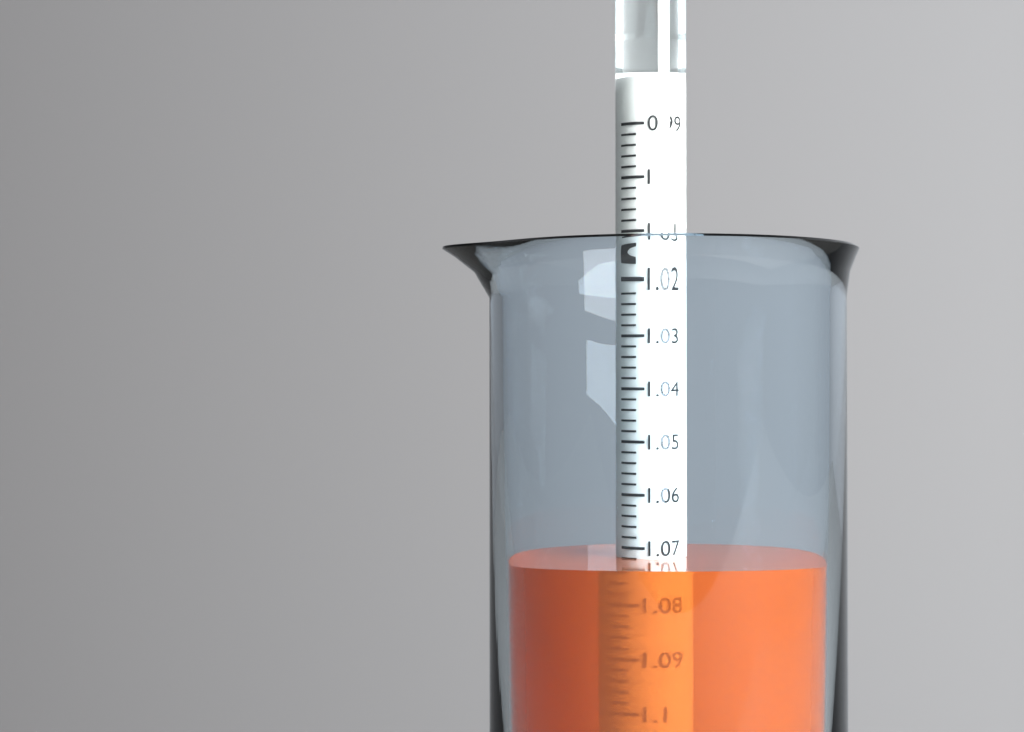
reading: 1.072 (no unit)
